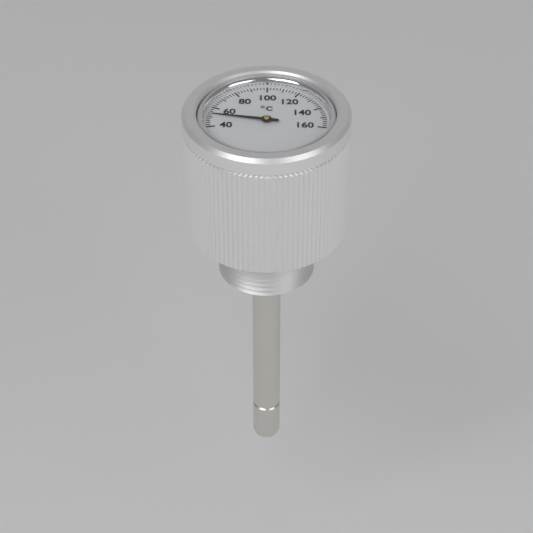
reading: 52 °C
